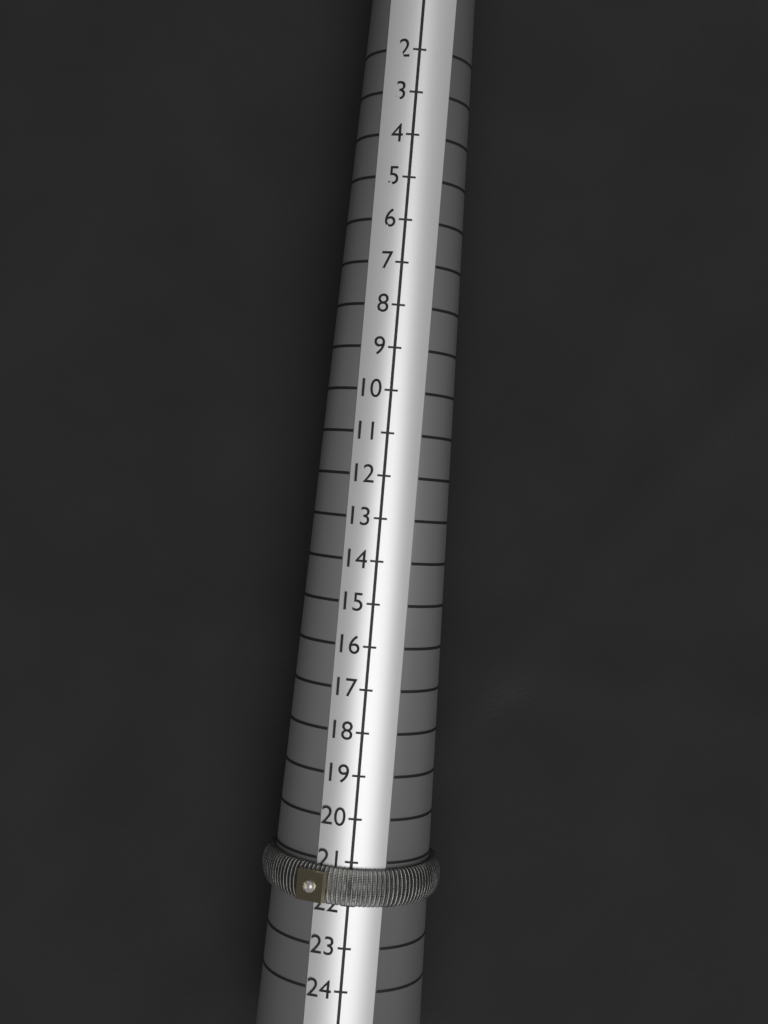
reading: 22 (no unit)
